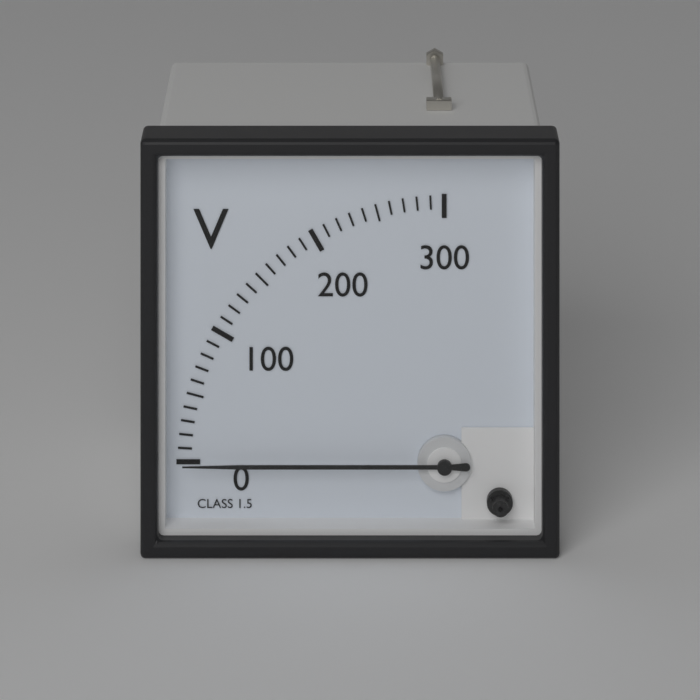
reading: 0 V
